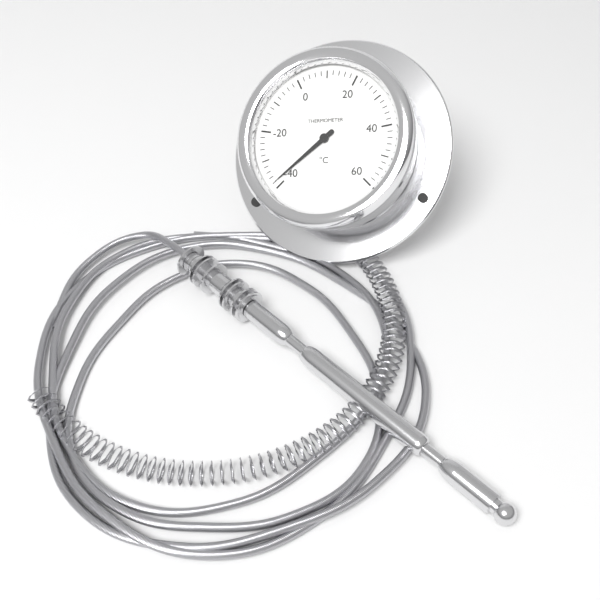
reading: -38 °C
